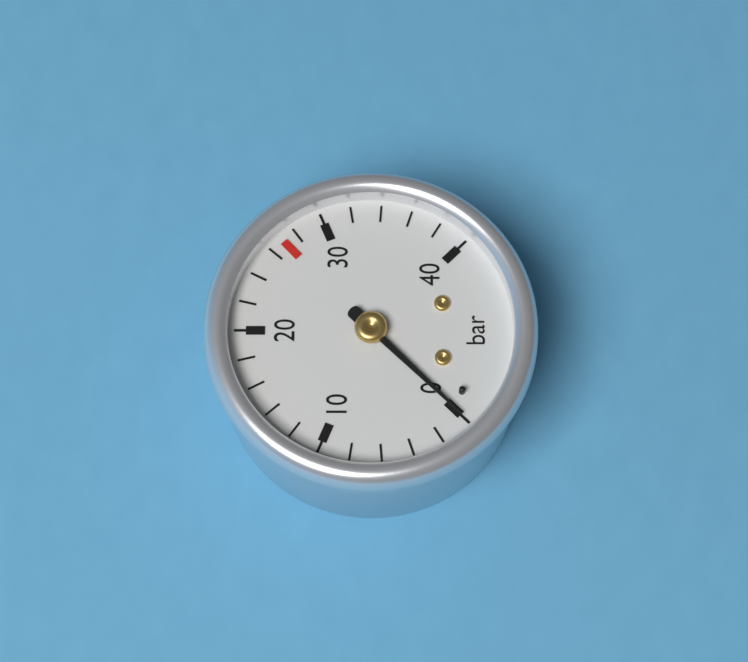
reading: 0 bar
